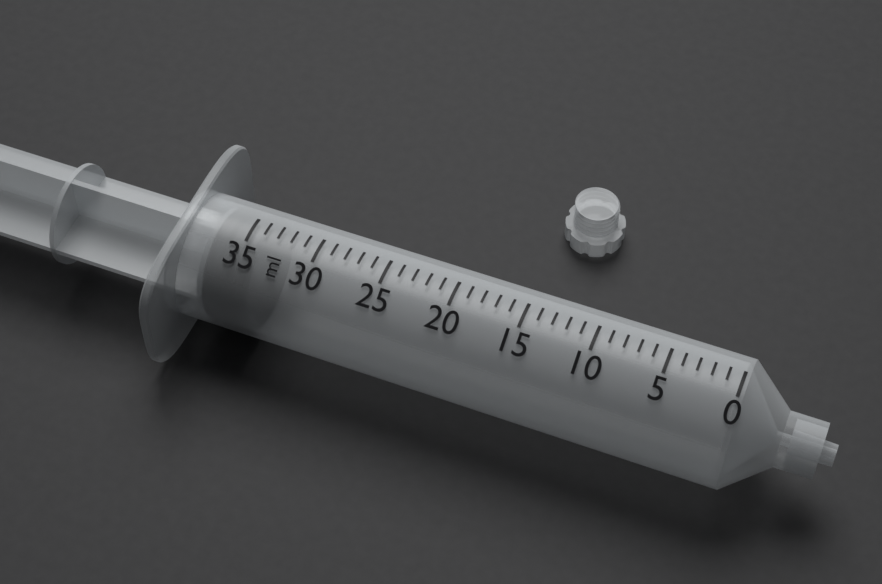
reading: 34 ml
